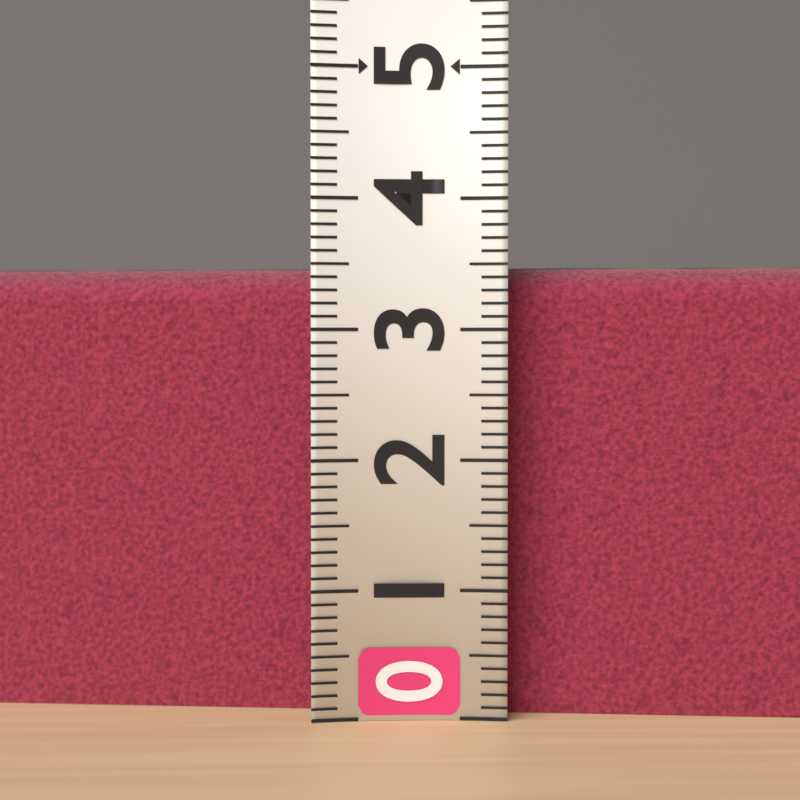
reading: 3.5 (no unit)
